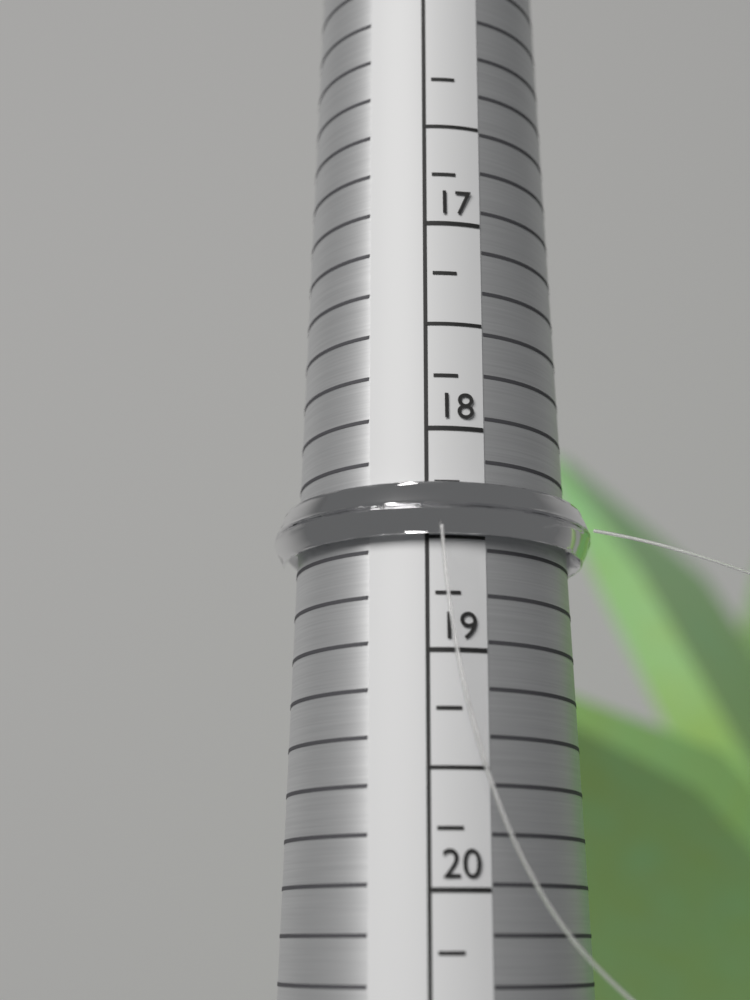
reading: 18.50 (no unit)
